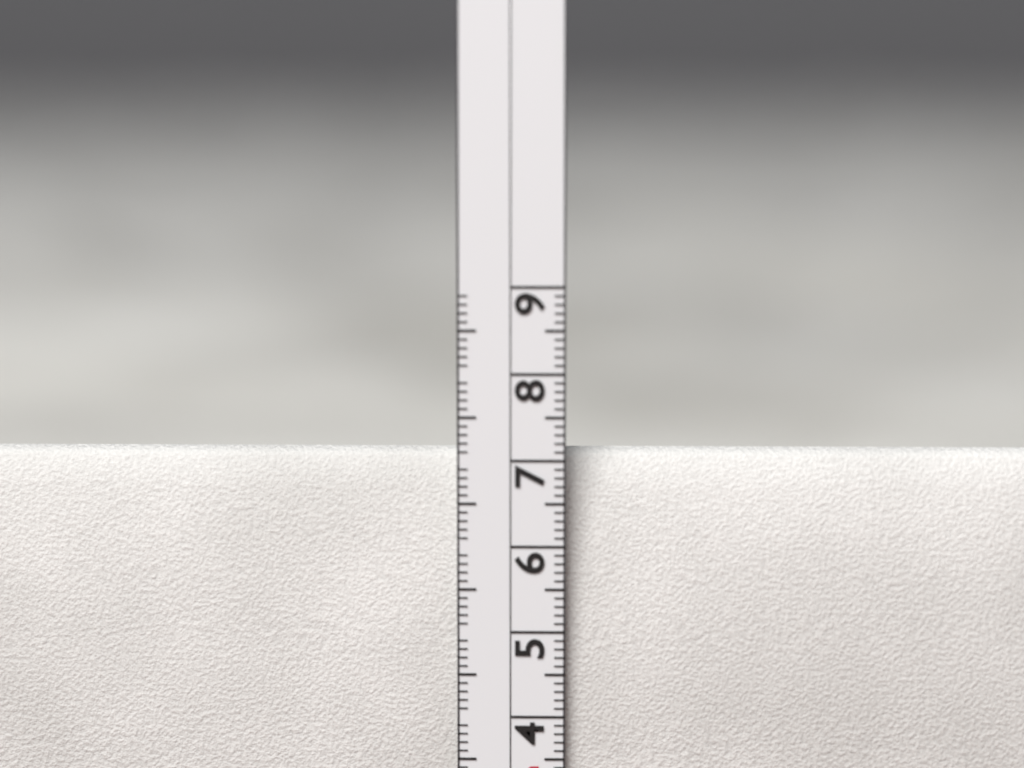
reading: 7.1 cm
